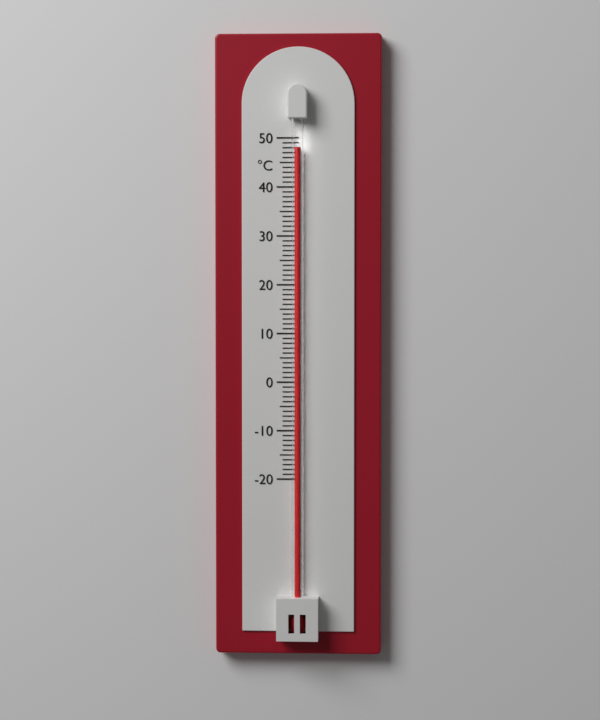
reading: 48 °C
